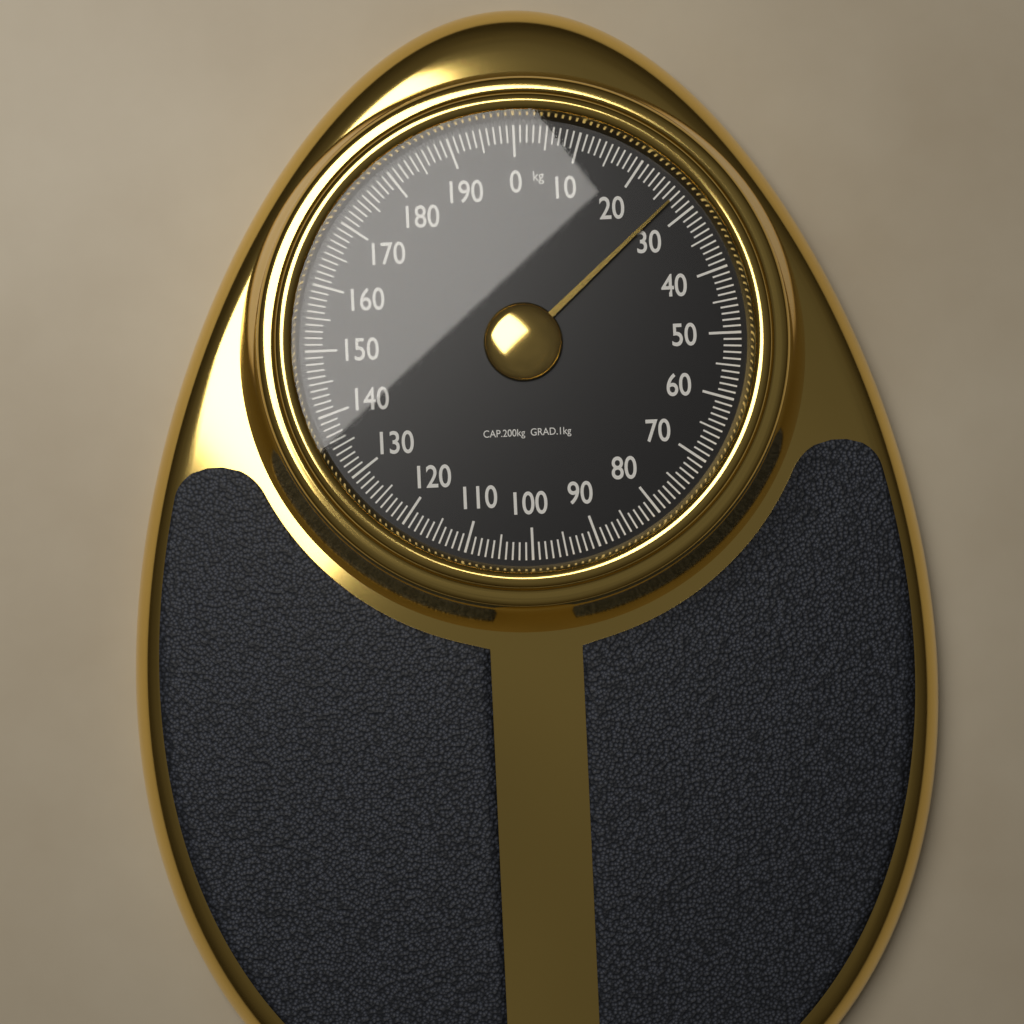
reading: 27 kg
